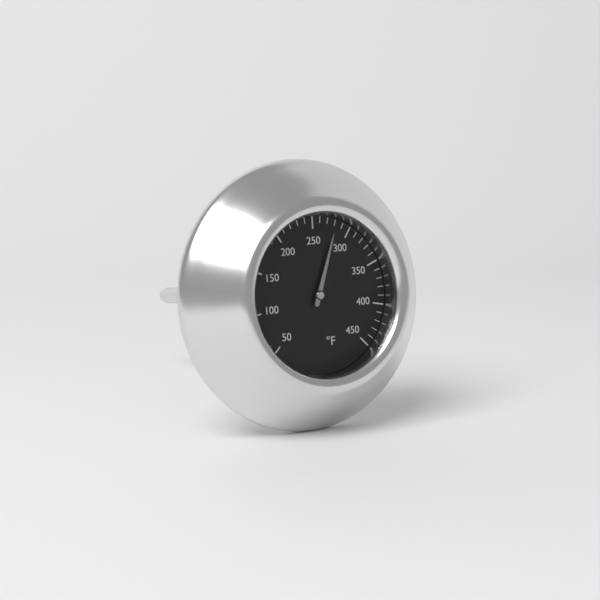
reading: 280 °F
